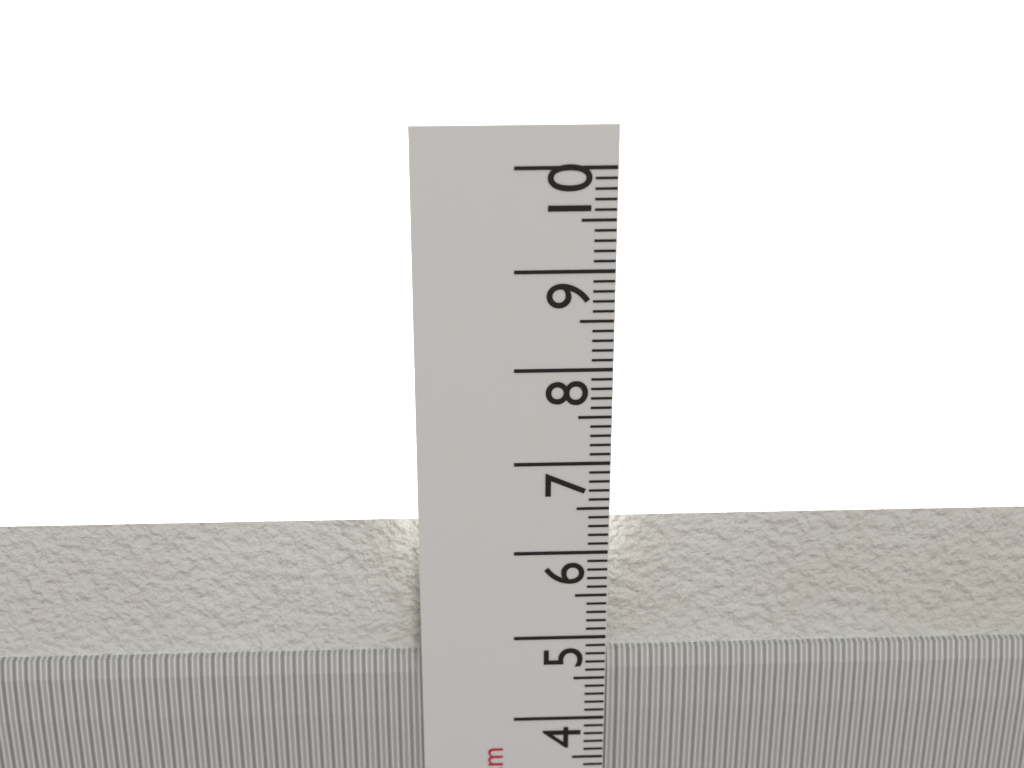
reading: 6.3 cm
